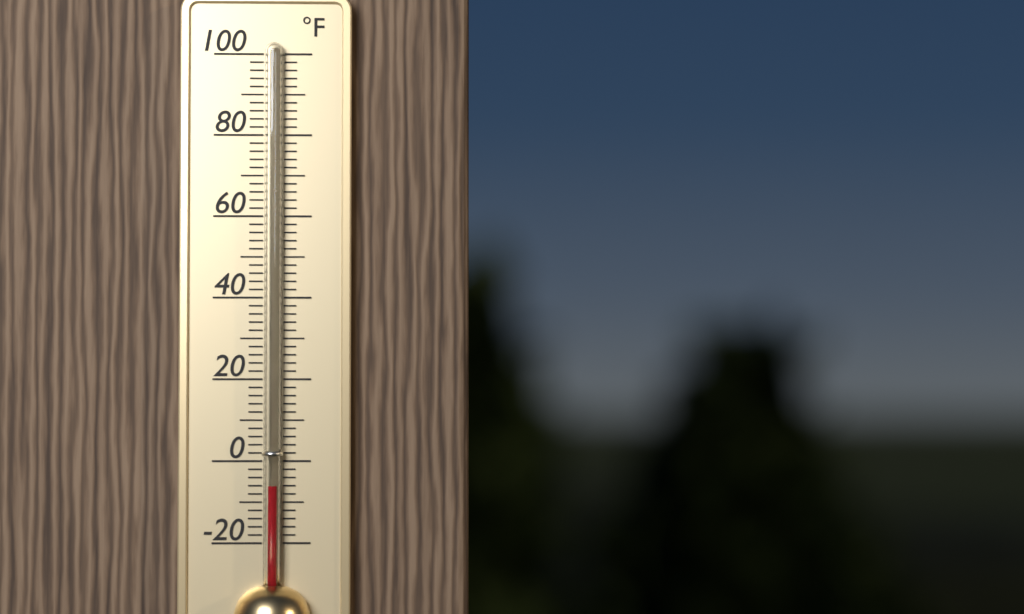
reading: -6 °F
